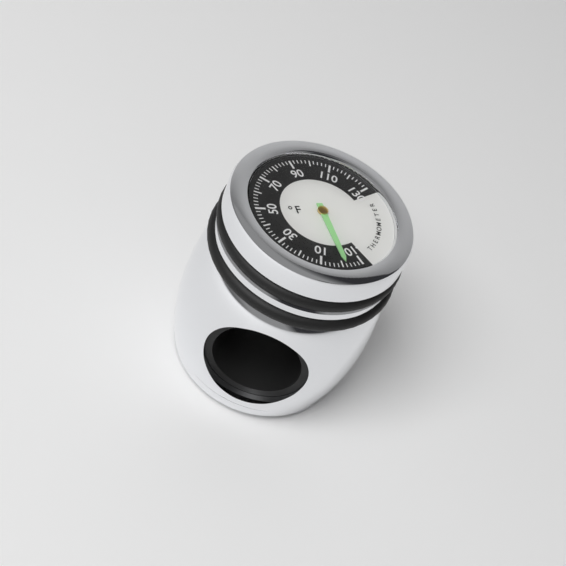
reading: -2 °F
